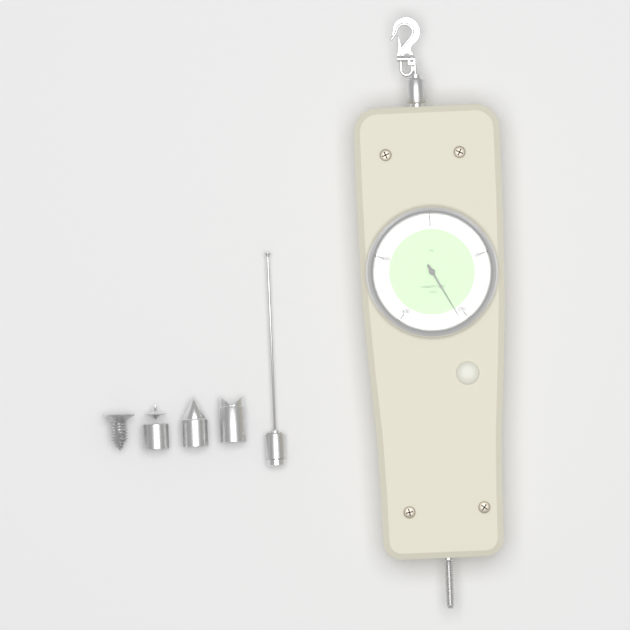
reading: 210 N
